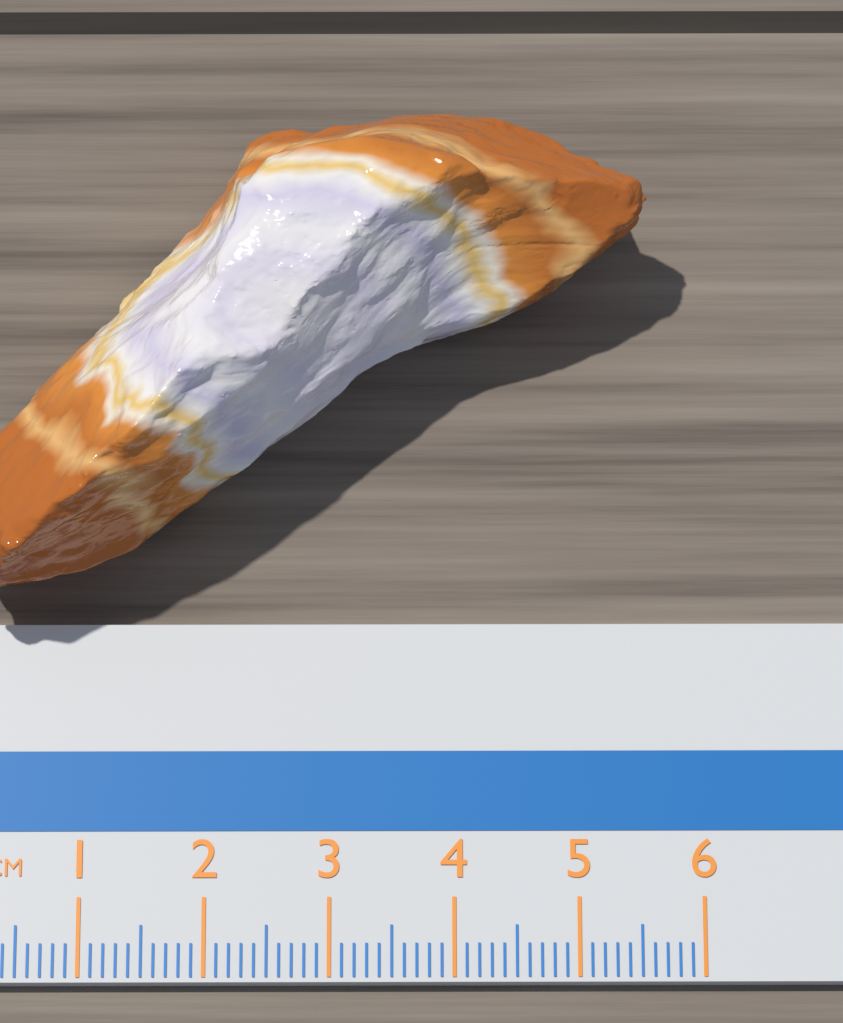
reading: 5.6 cm
